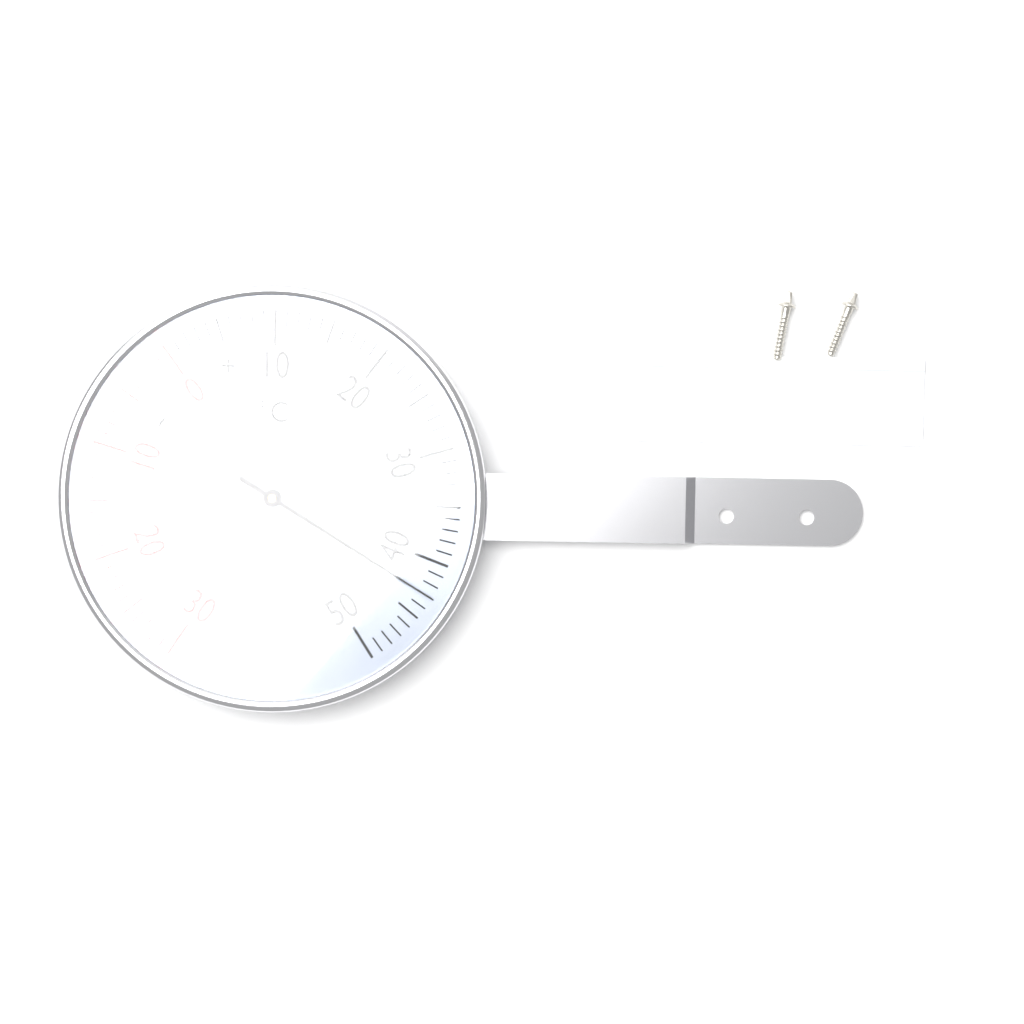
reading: 43 °C
